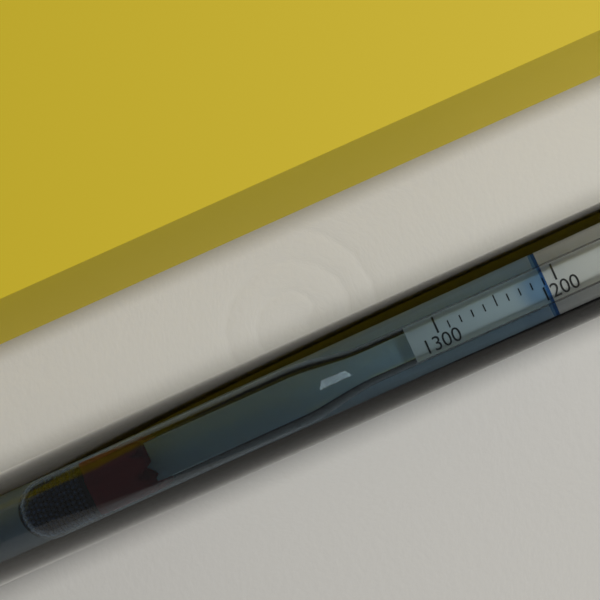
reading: 1210 (no unit)
